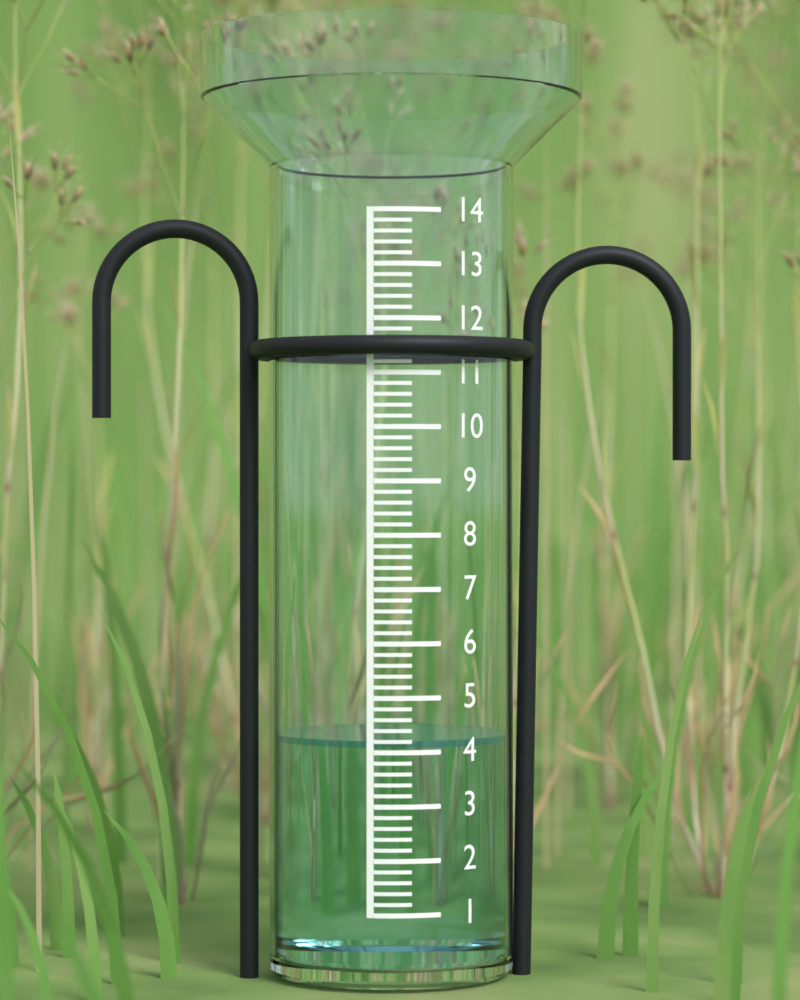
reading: 4.2 (no unit)
